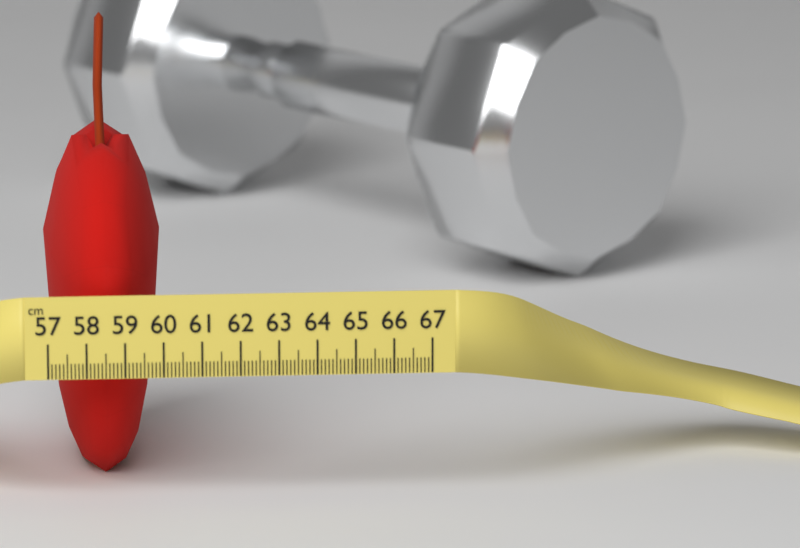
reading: 60.1 cm
